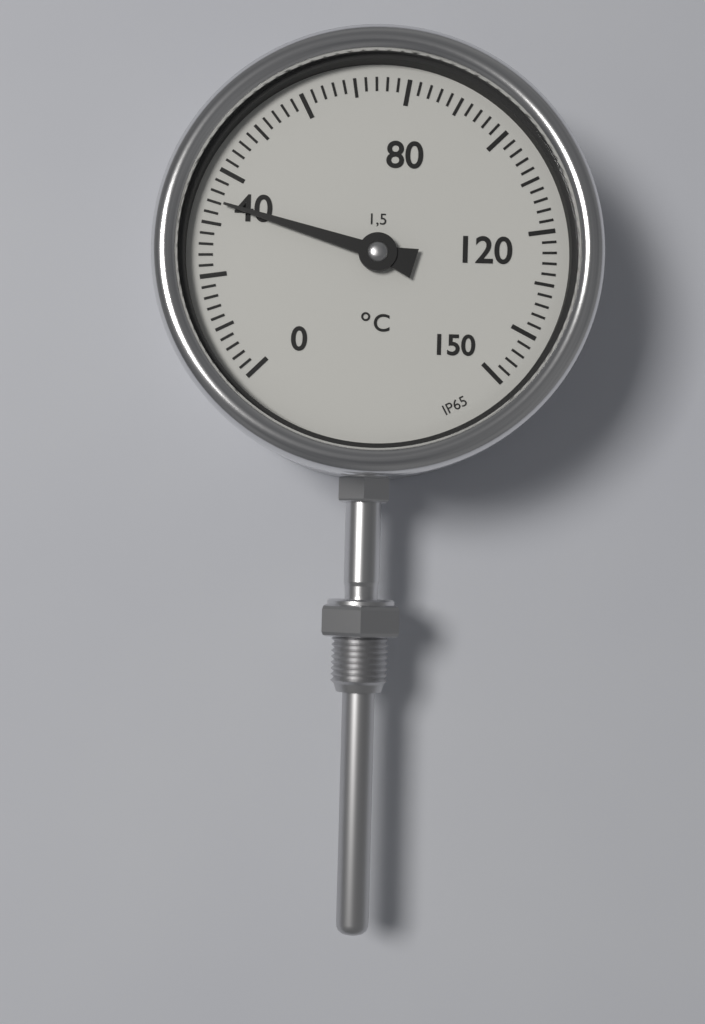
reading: 34 °C
